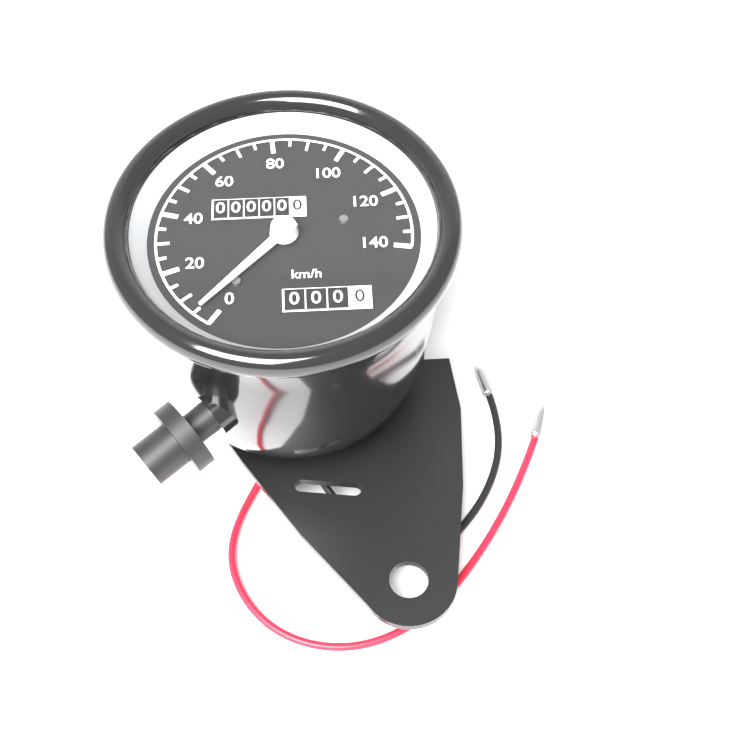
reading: 5 km/h
